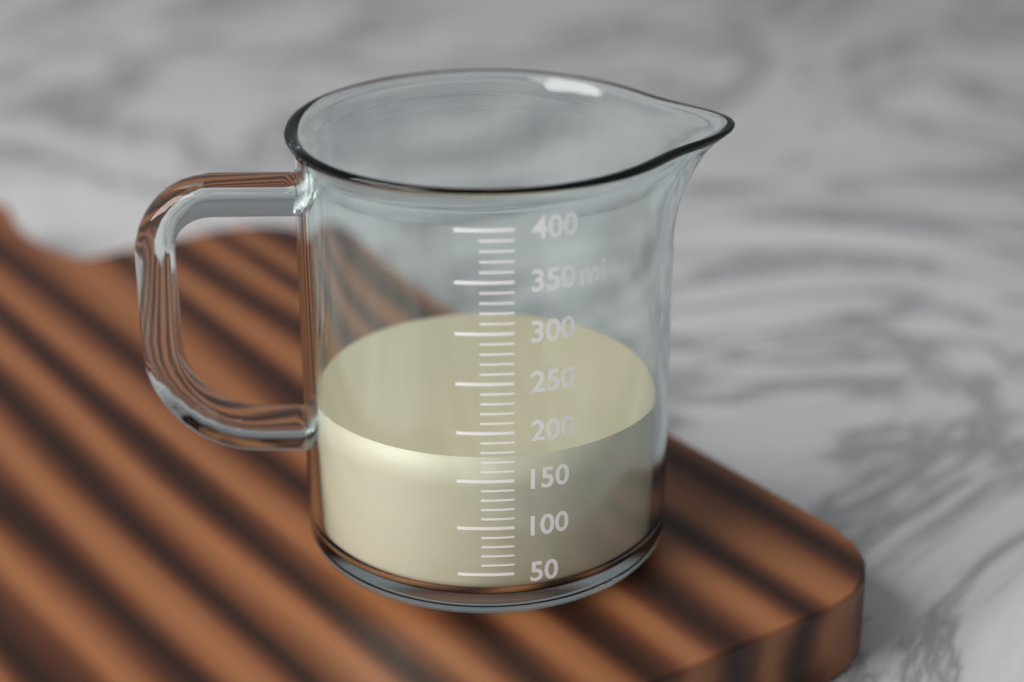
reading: 170 ml
